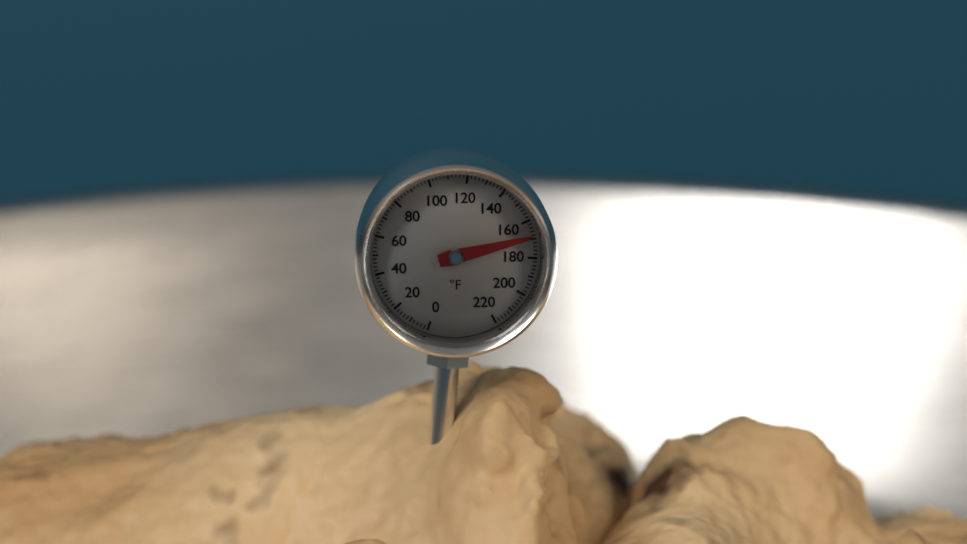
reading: 168 °F
